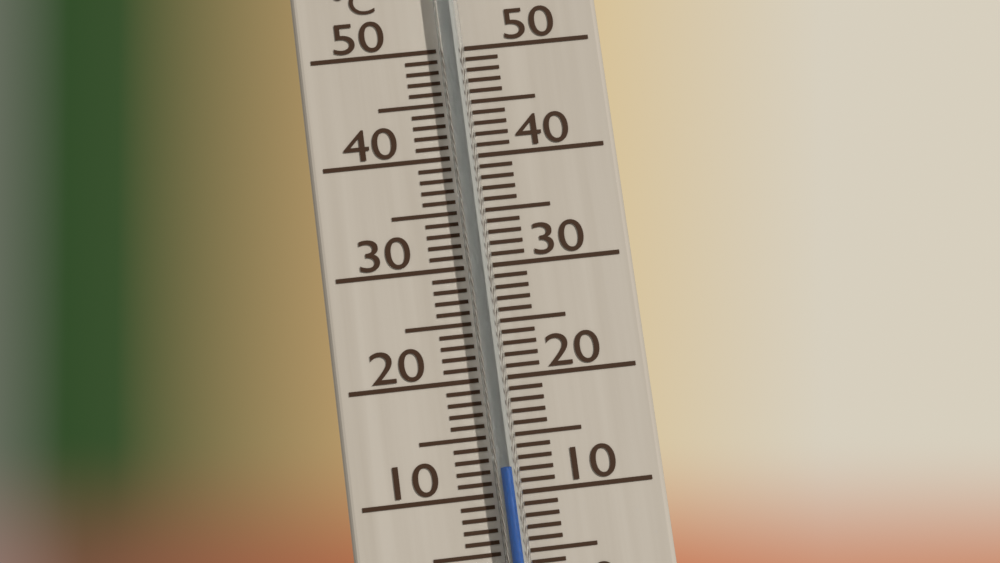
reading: 12 °C
